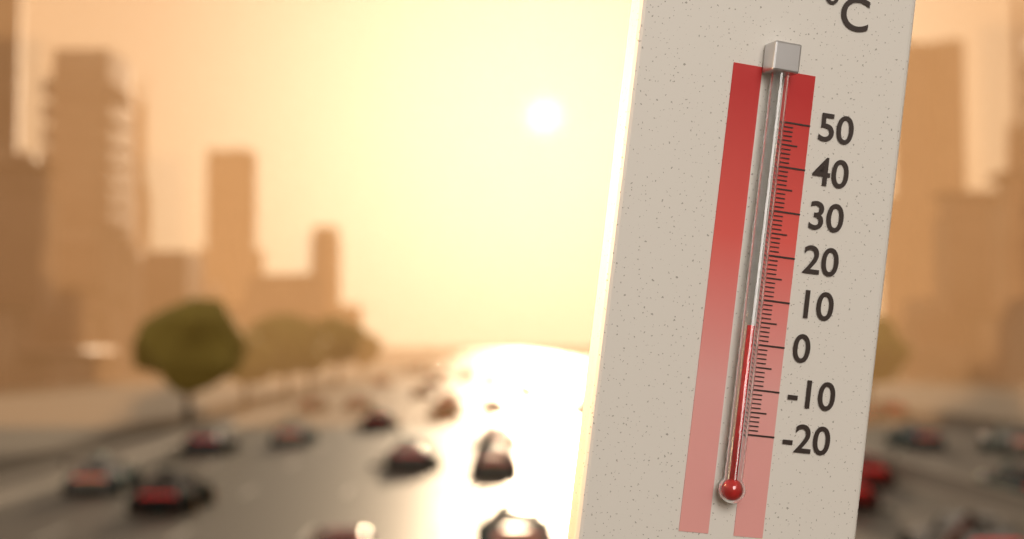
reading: 4 °C
